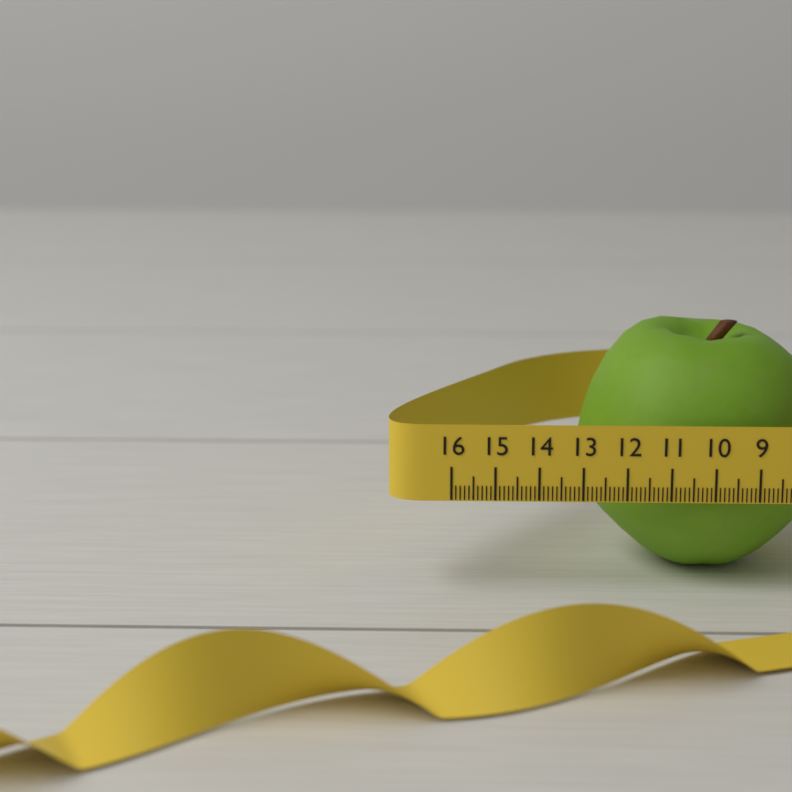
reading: 13.0 (no unit)
